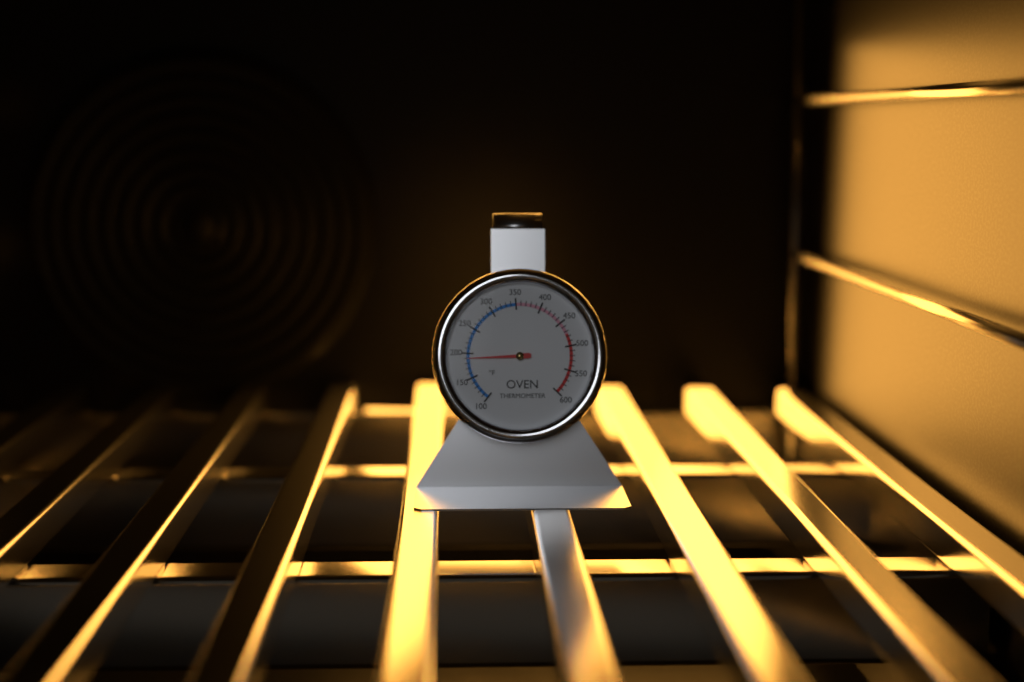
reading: 190 °F
